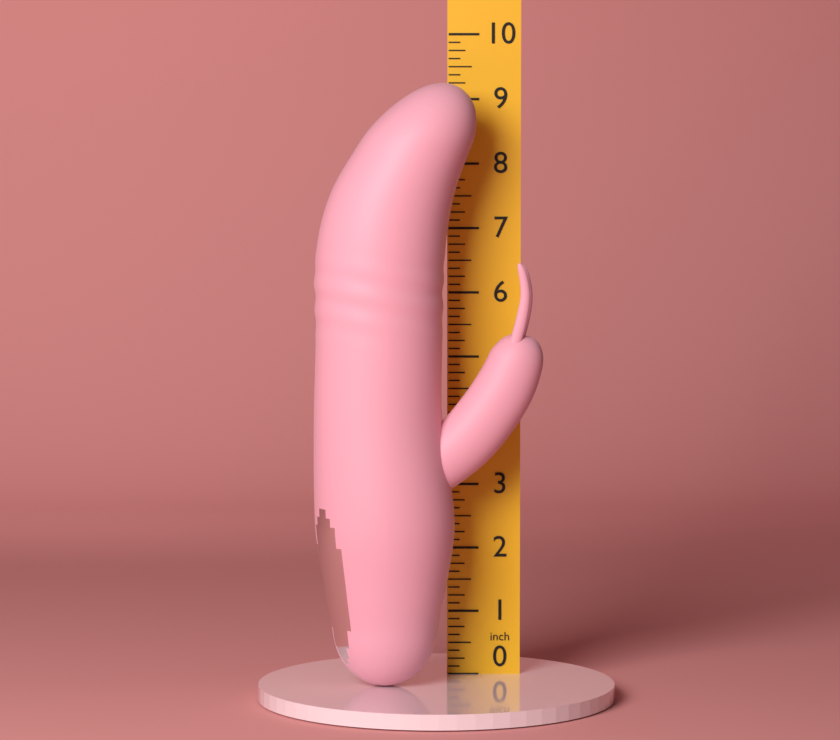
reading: 9.250 in
